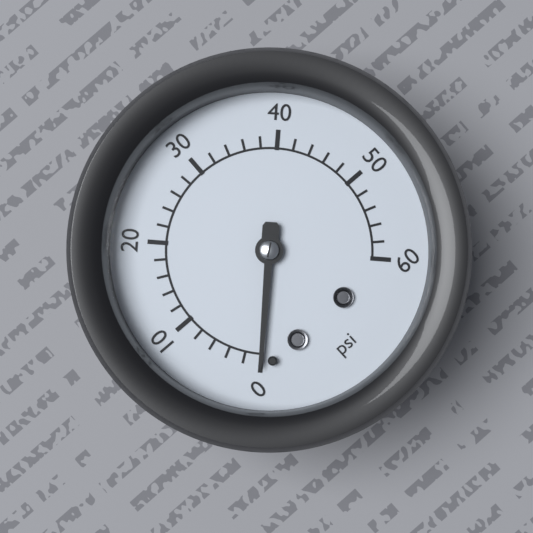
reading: 0 psi
